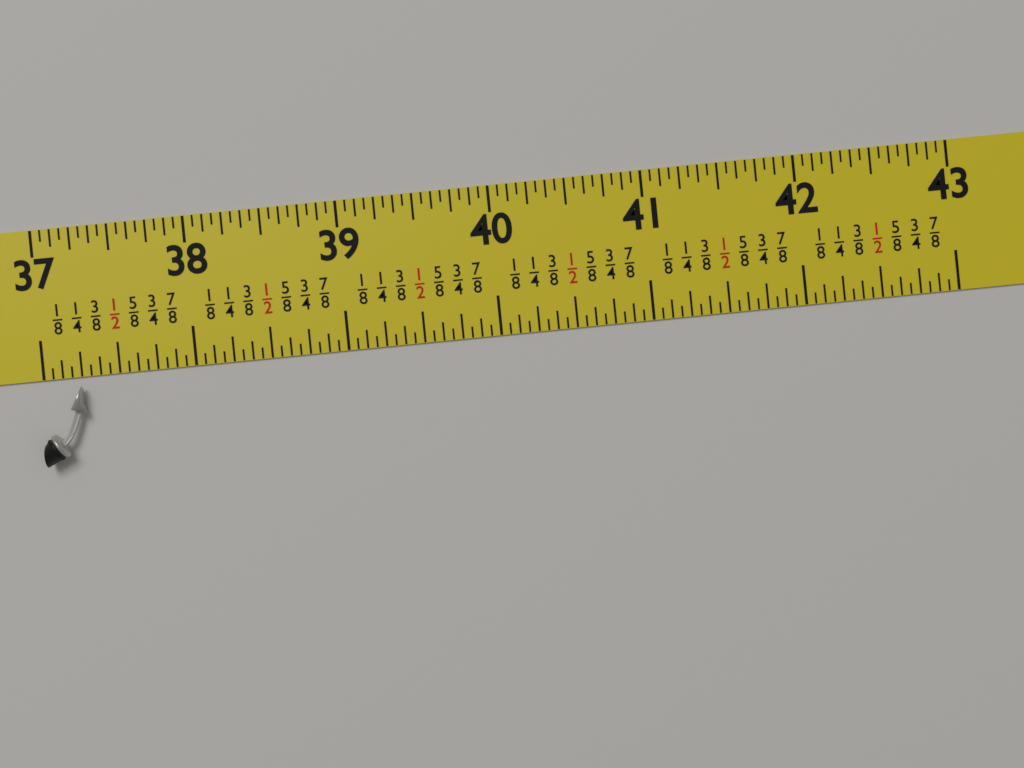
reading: 37.2500 in
